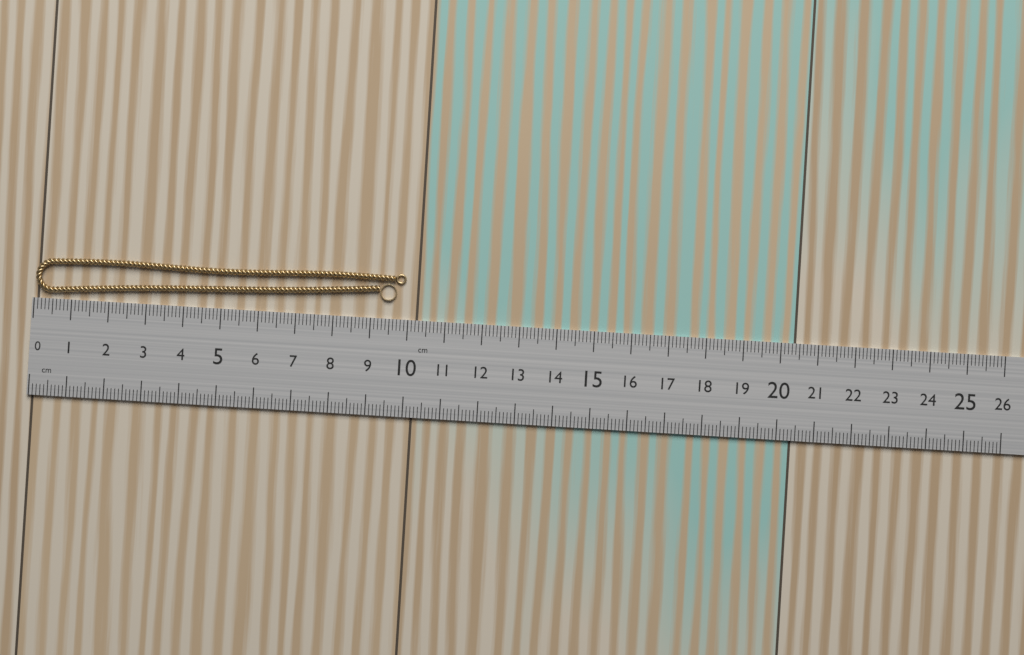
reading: 9.9 cm
